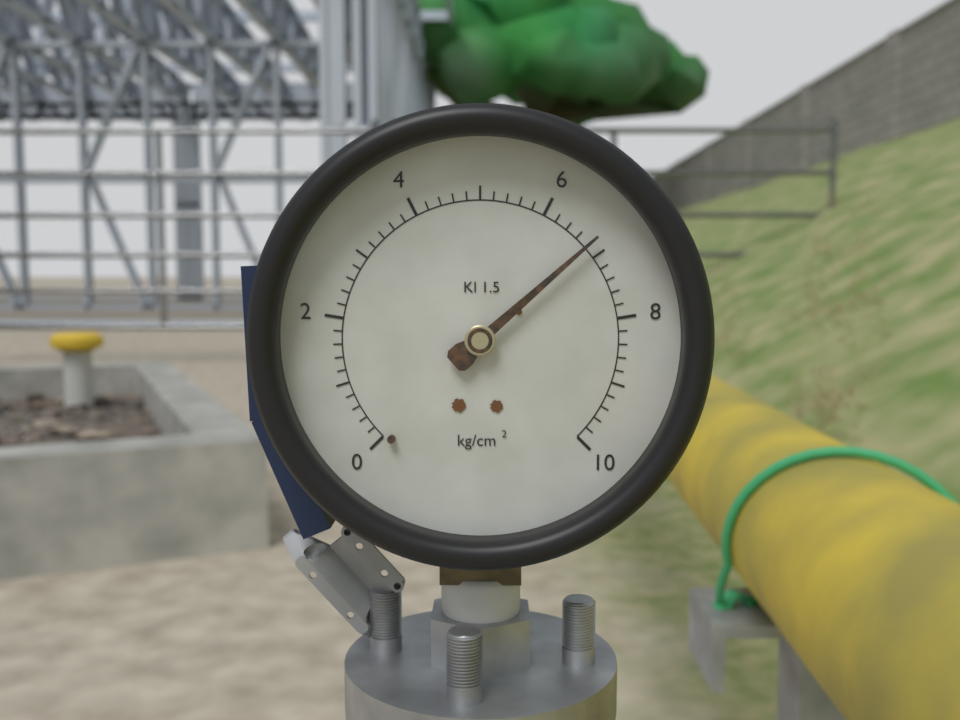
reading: 6.8 kg/cm²
